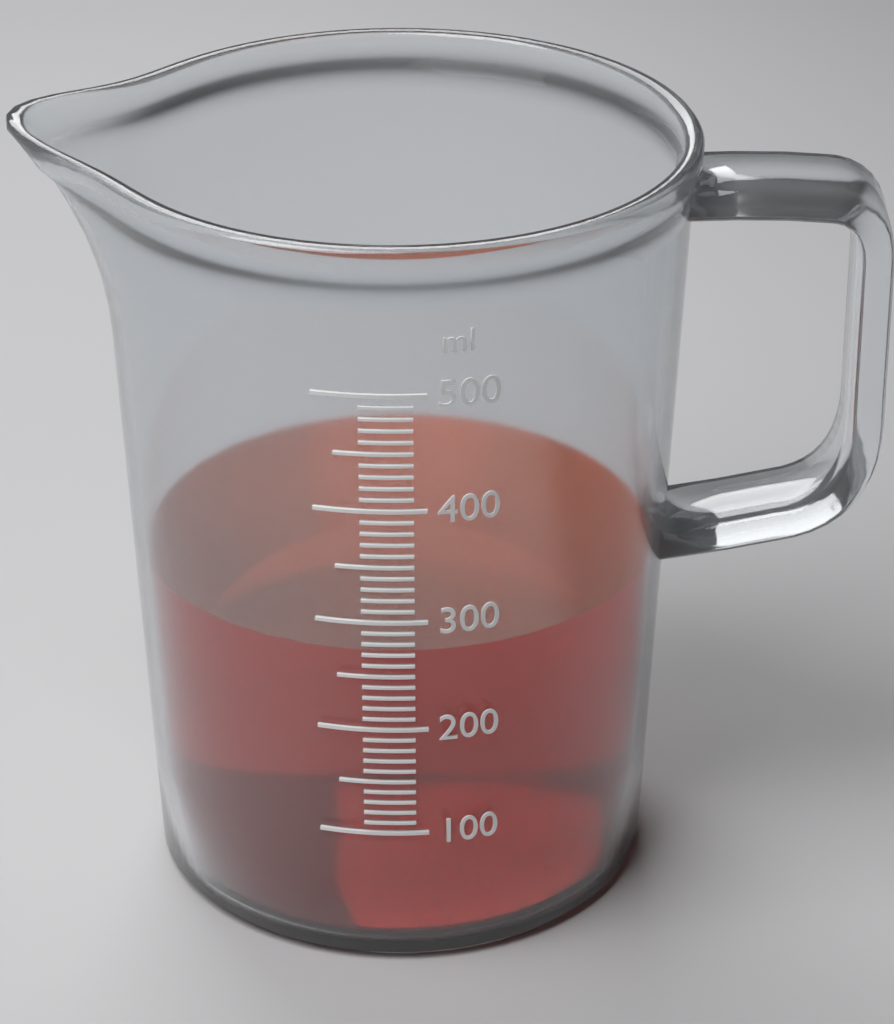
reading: 270 ml
